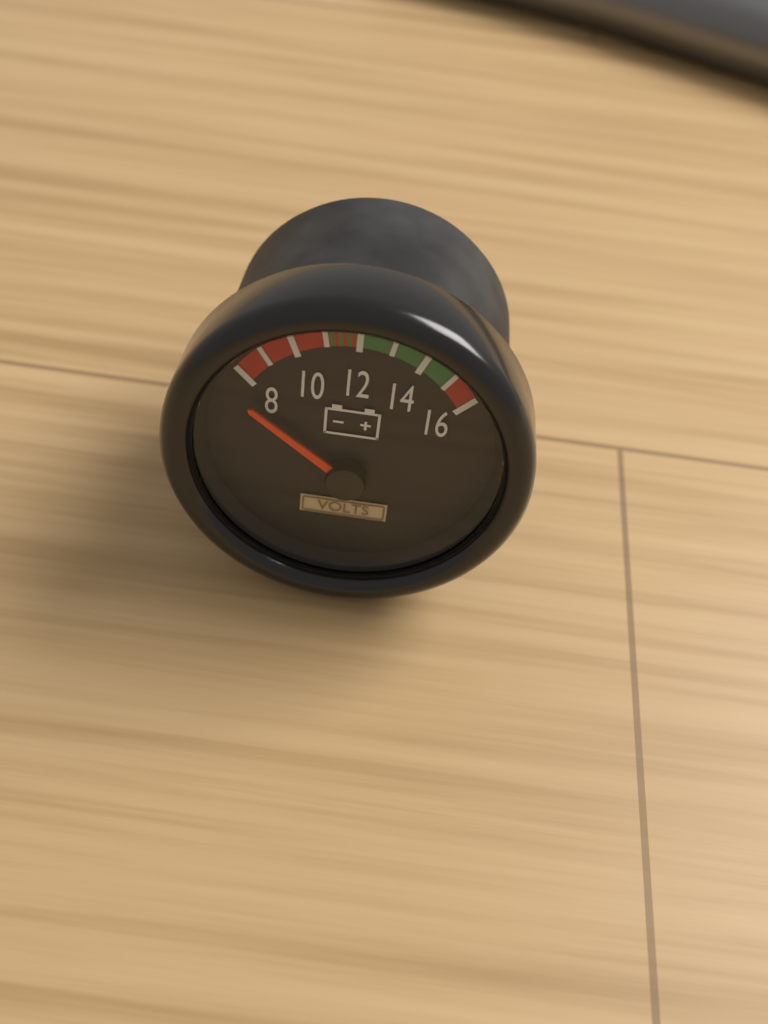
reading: 7.2 V
